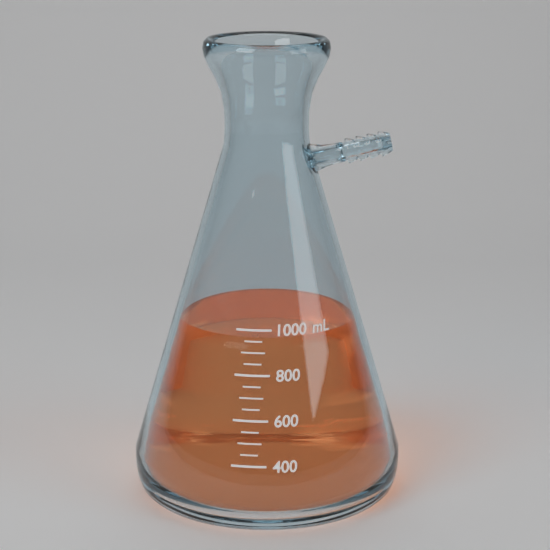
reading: 960 mL
